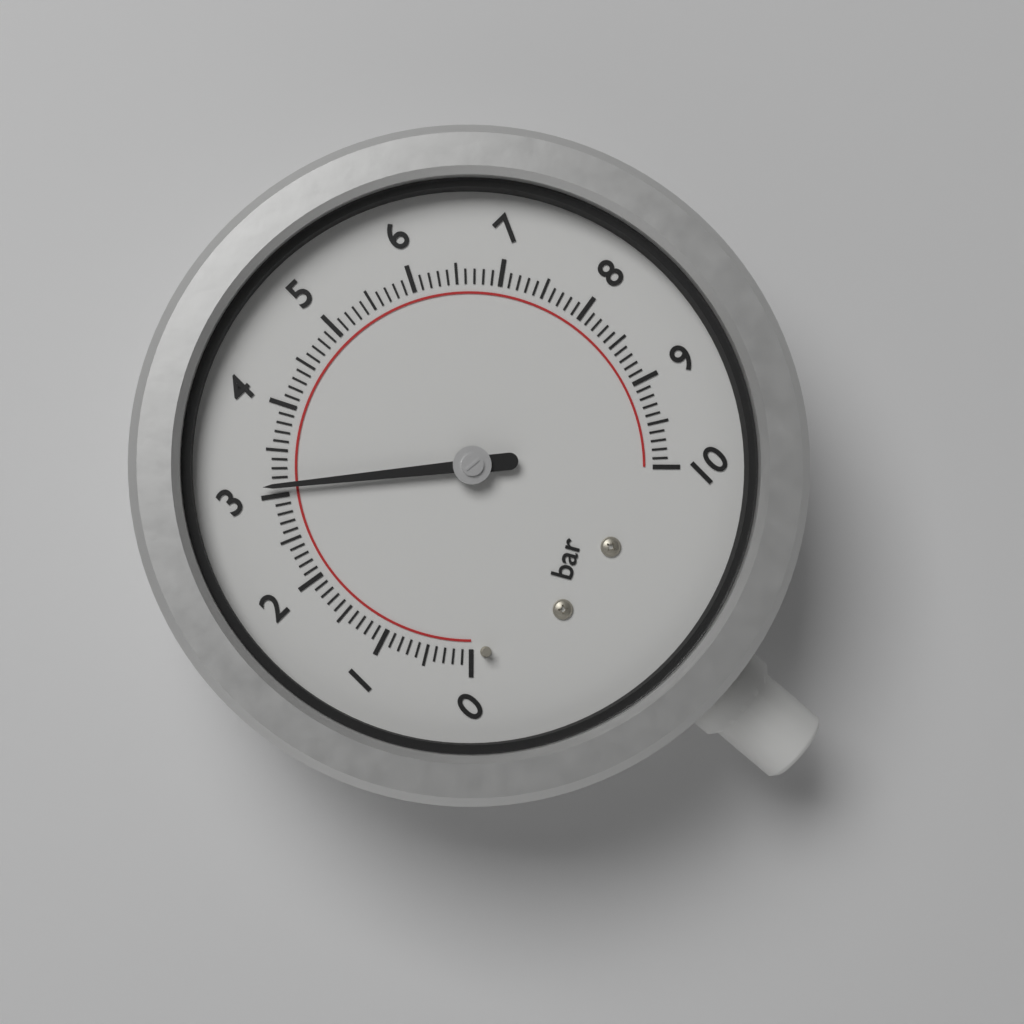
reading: 3.1 bar
